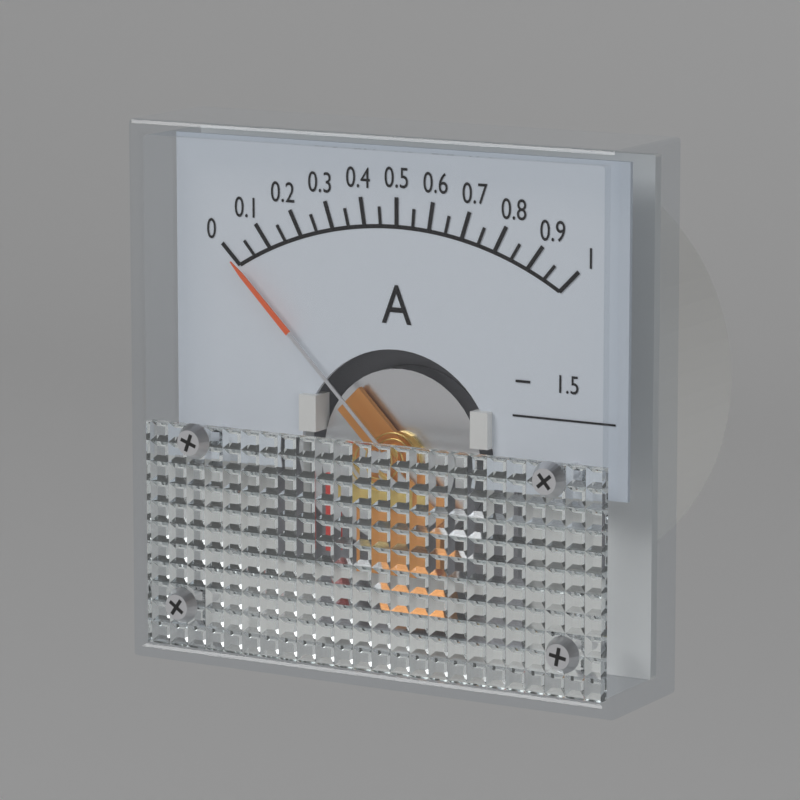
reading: 0.00 A
